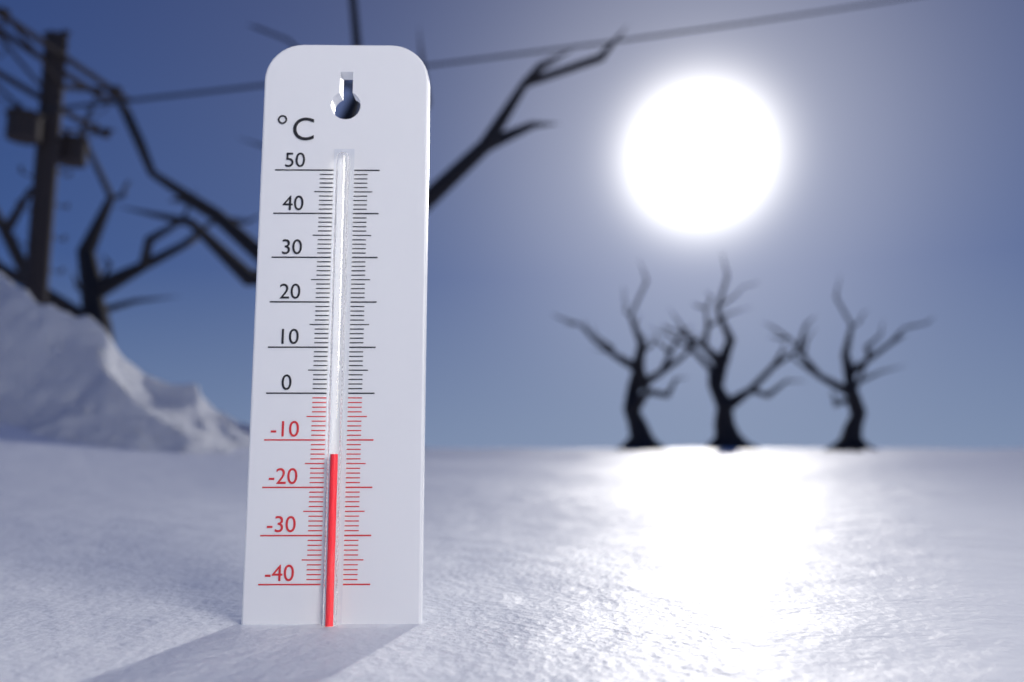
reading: -13 °C
